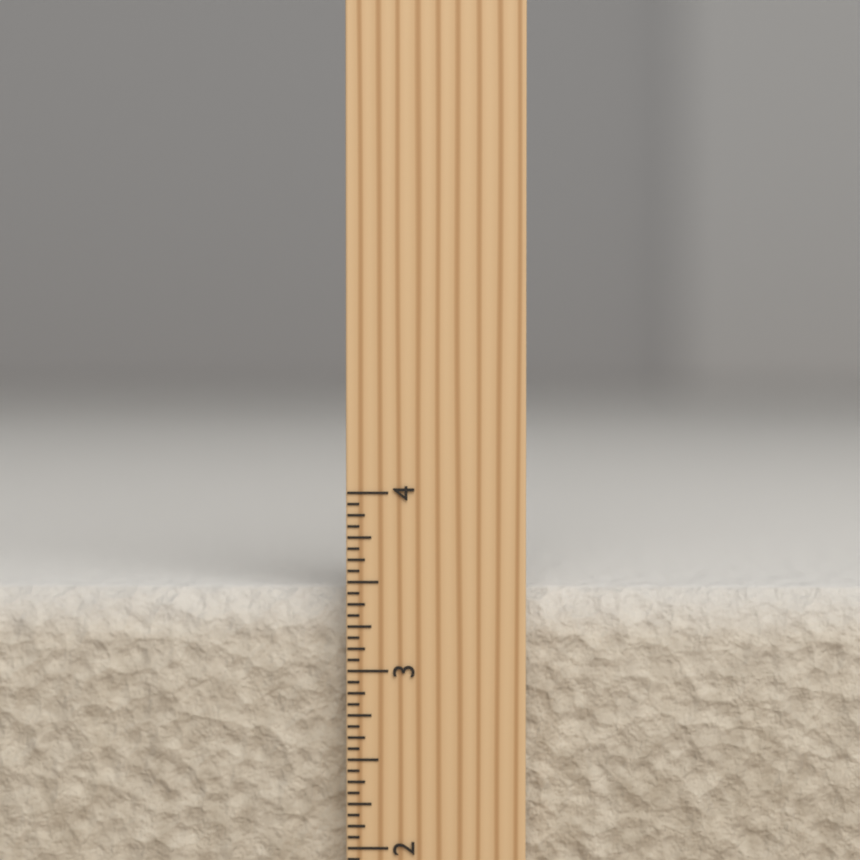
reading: 3.4375 inch
